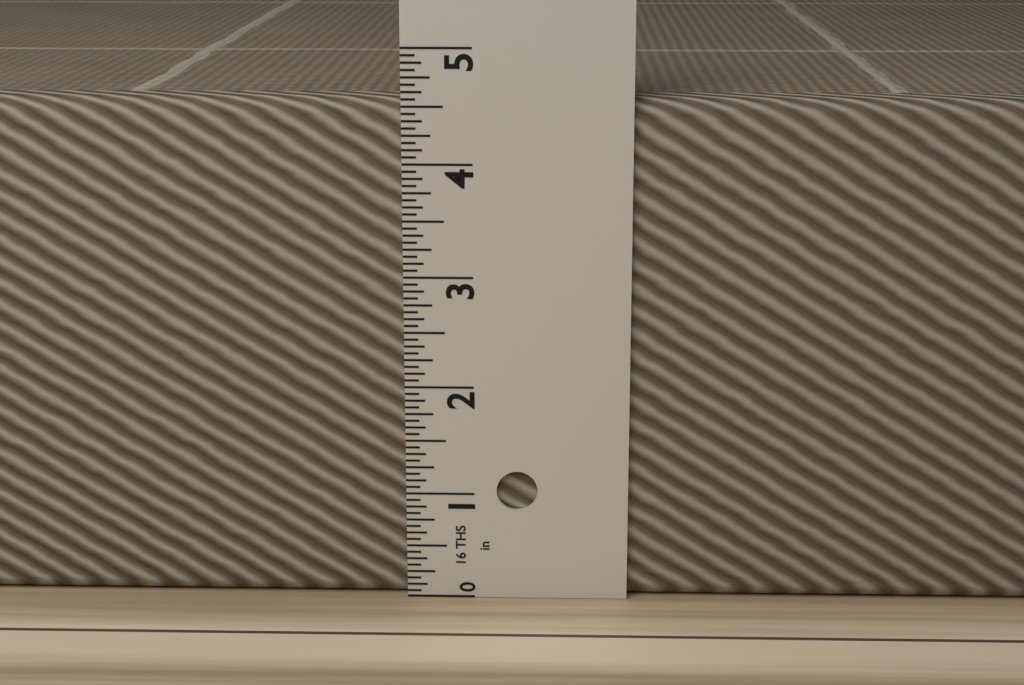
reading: 4.5625 in
